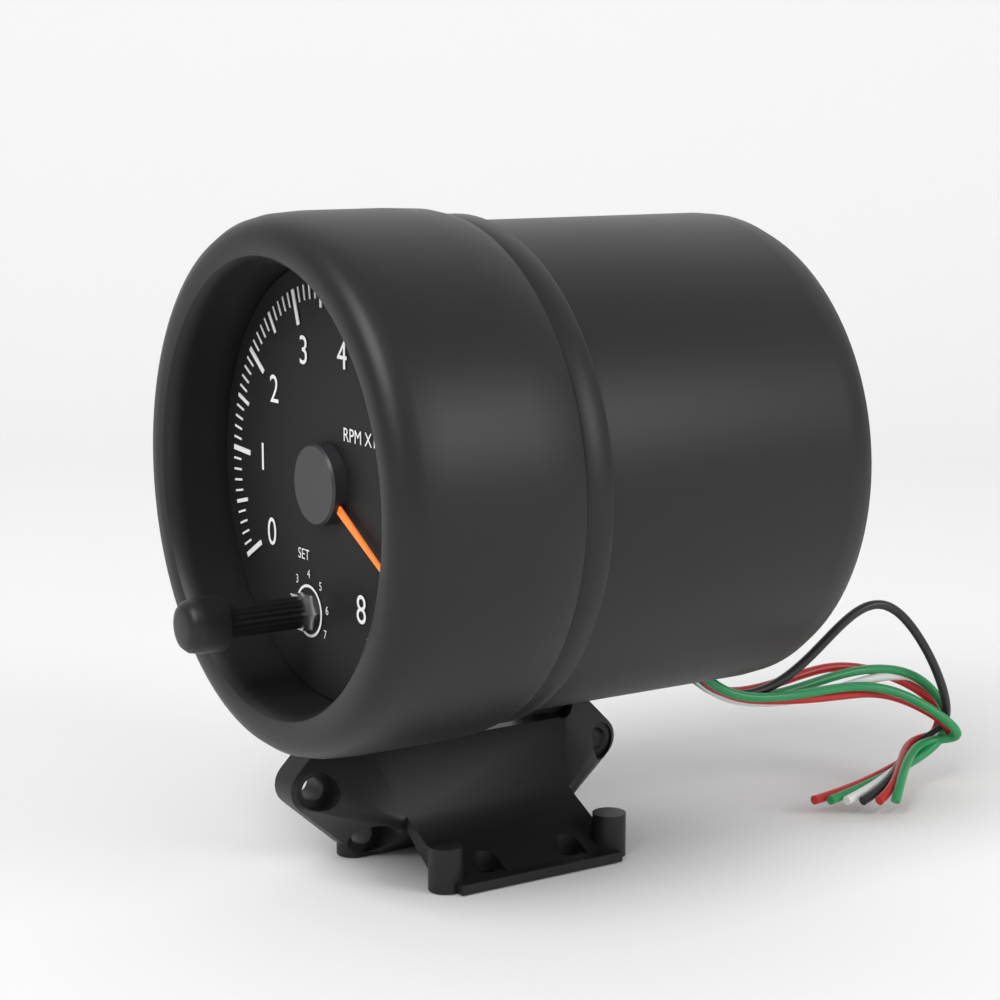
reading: 7.1 RPM x1000
